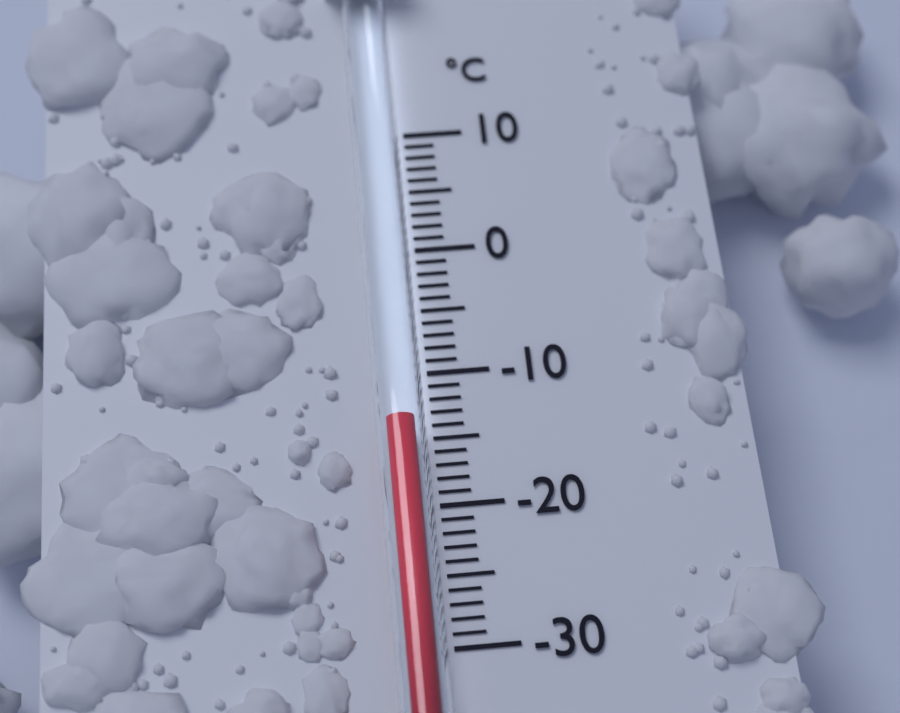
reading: -14 °C
